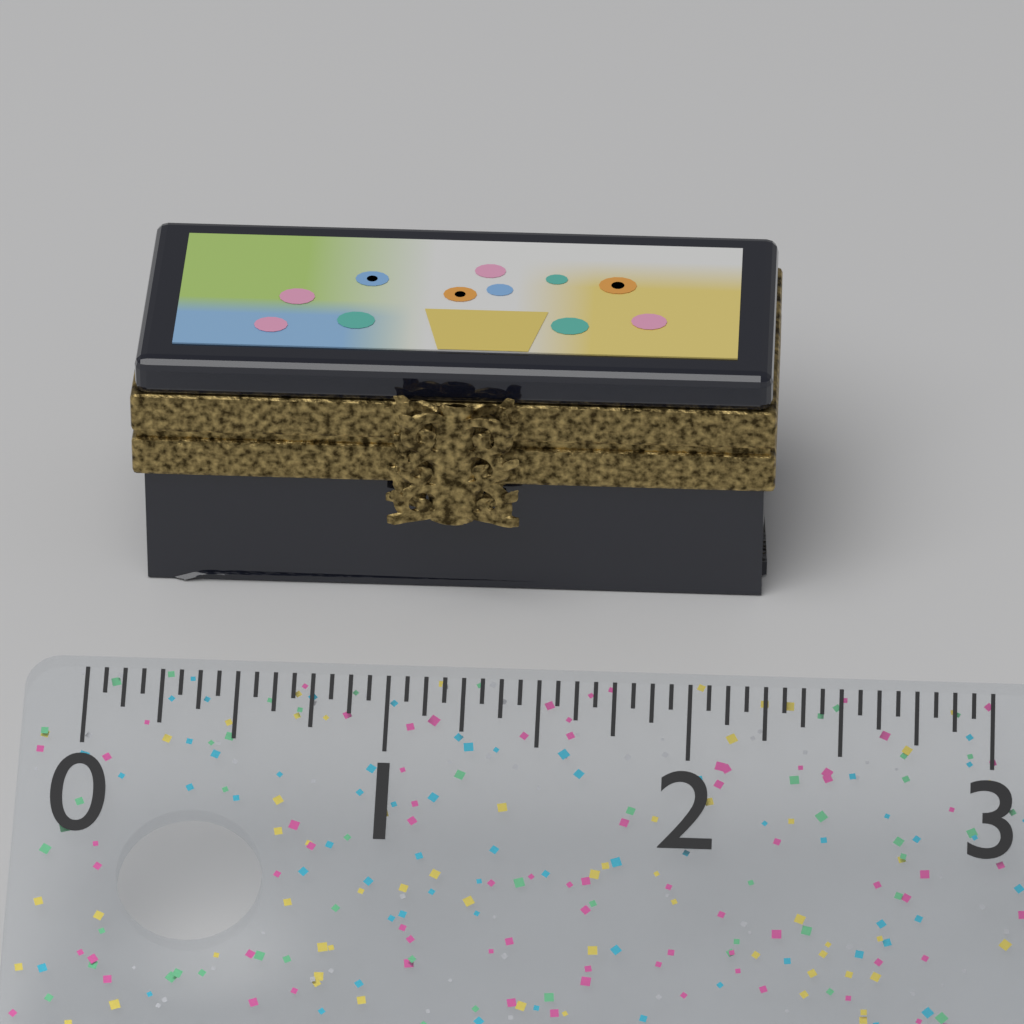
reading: 2.2500 (no unit)
